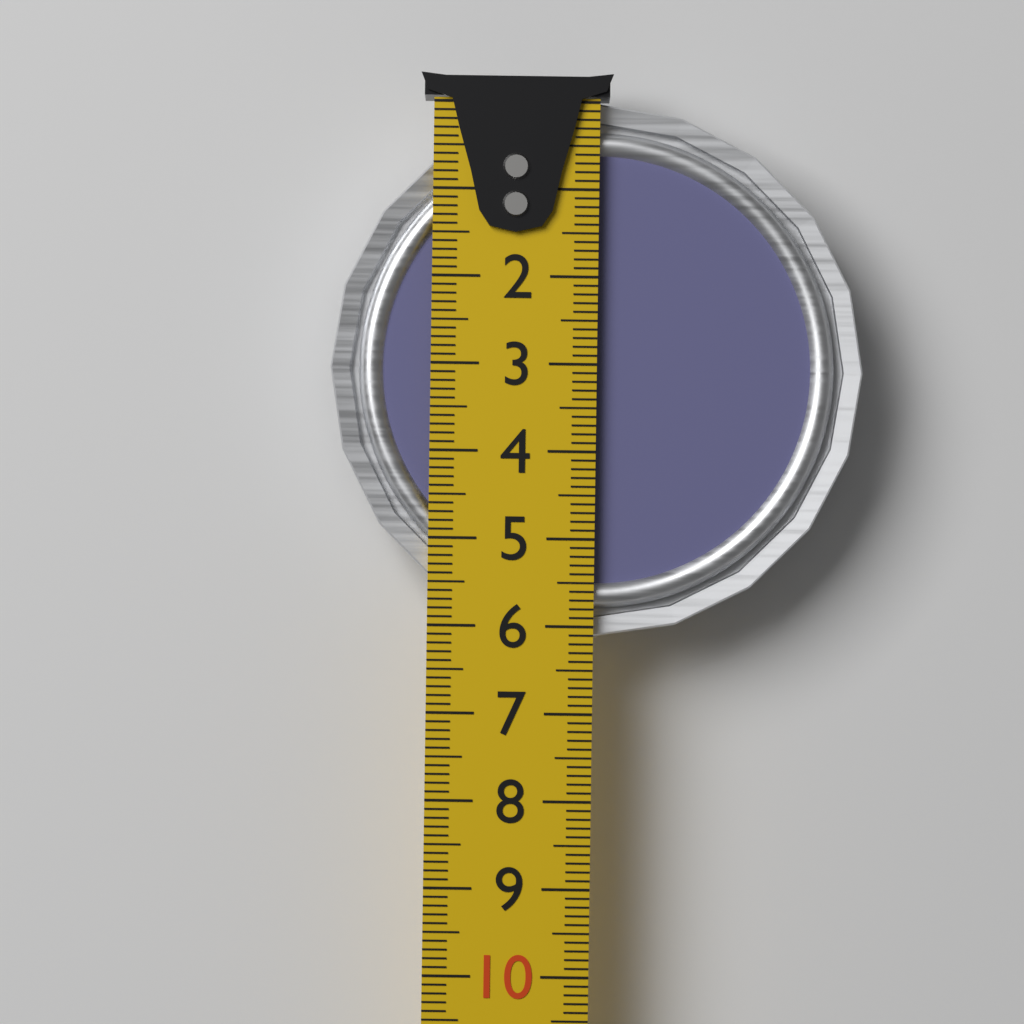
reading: 6.1 cm
